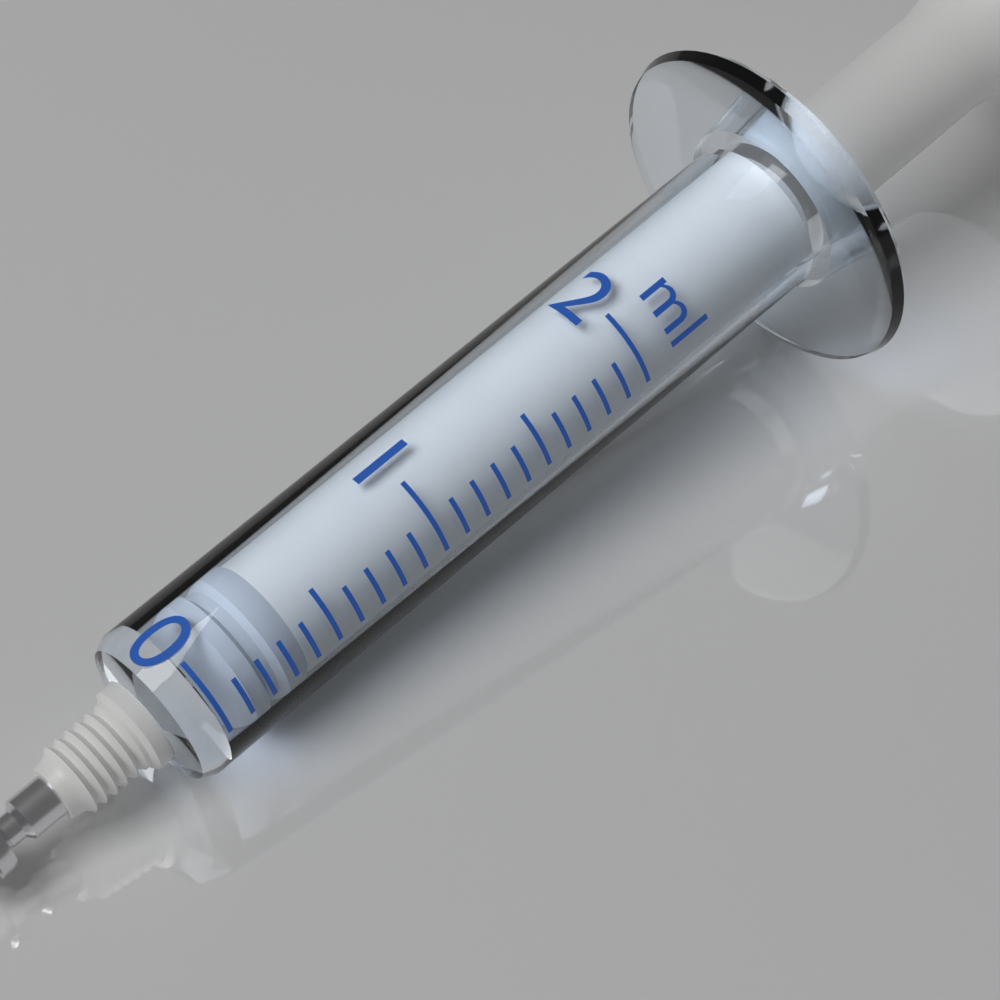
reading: 0.1 ml
